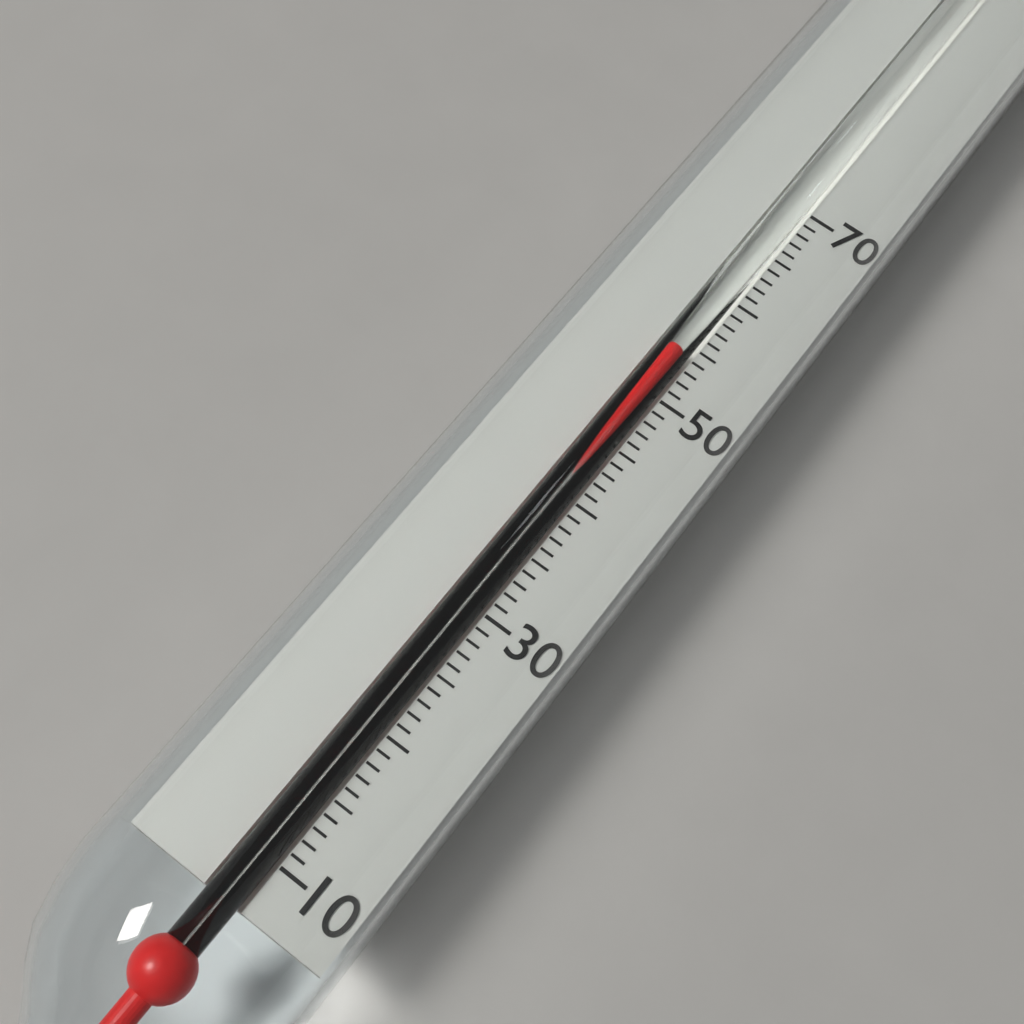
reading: 54 (no unit)
